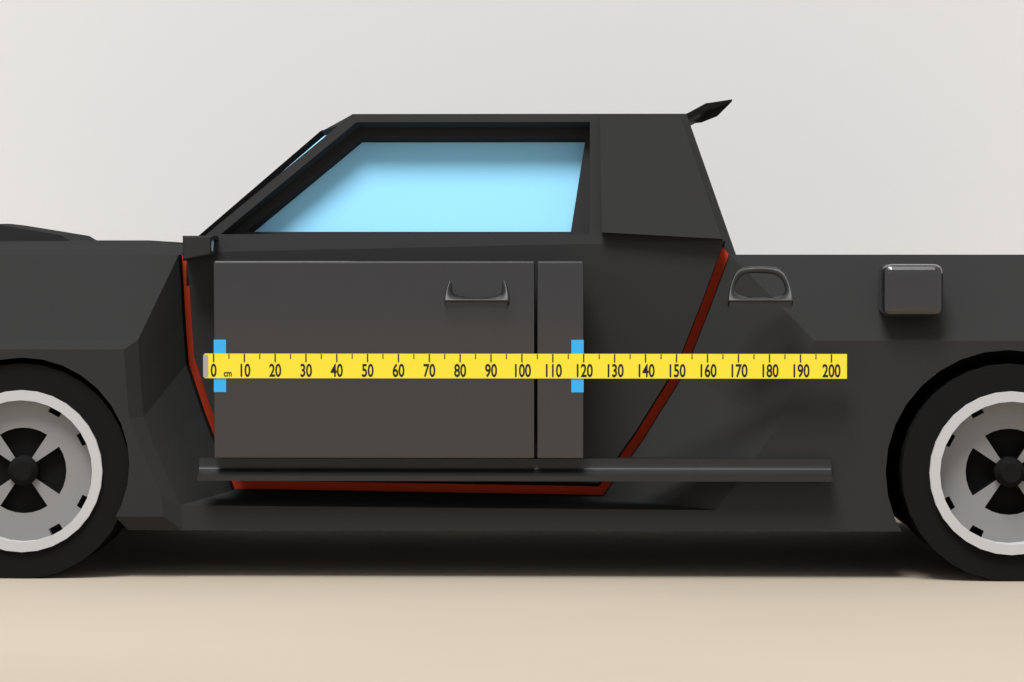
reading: 120 cm
